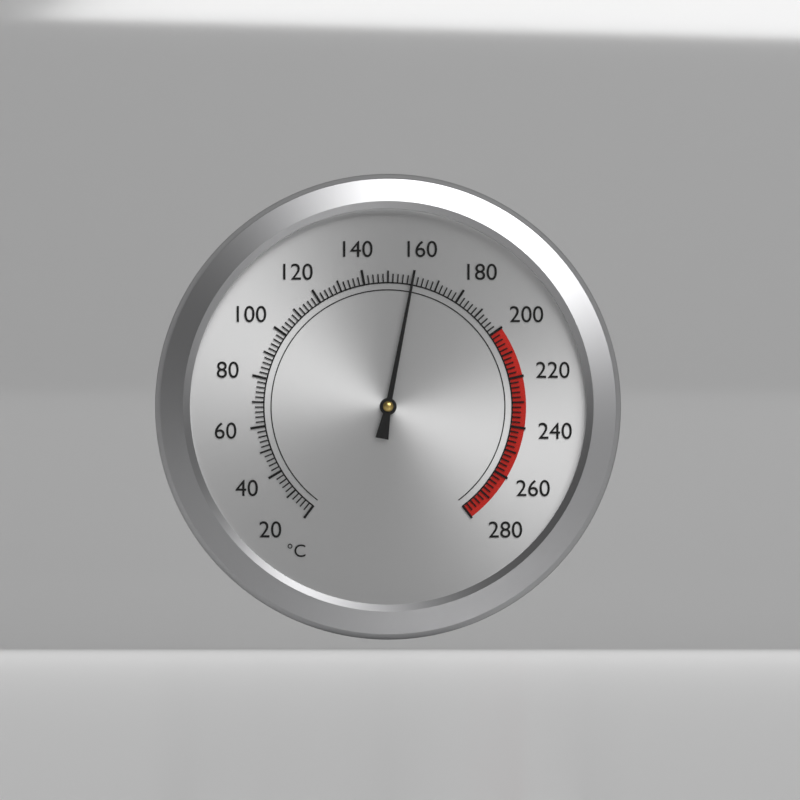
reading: 160 °C
